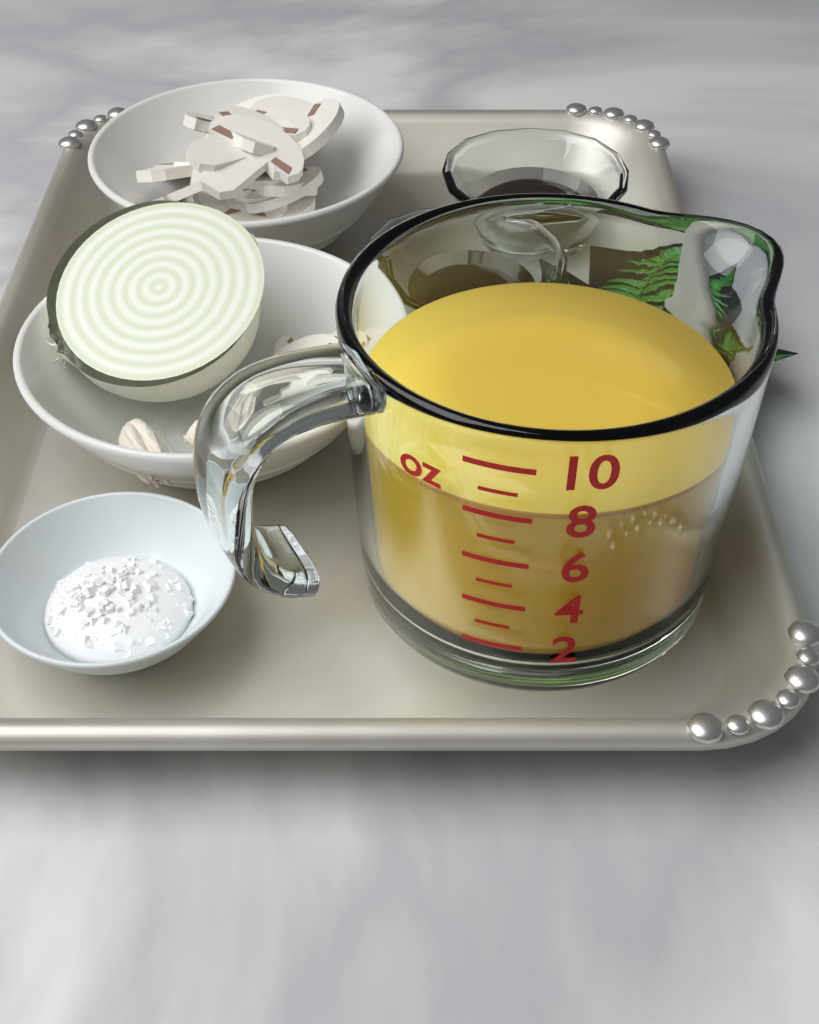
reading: 8 oz
